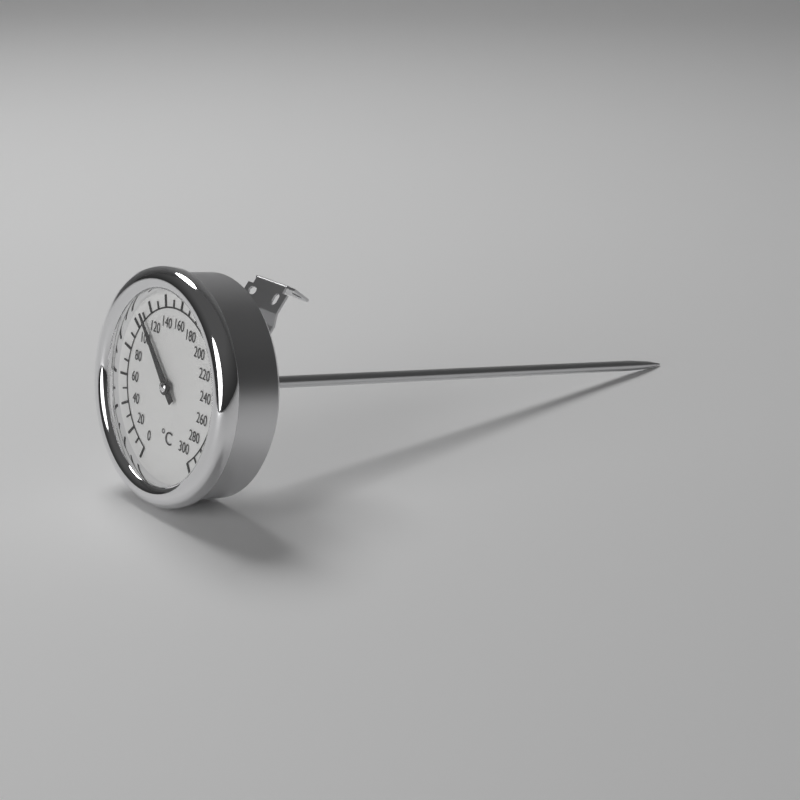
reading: 110 °C
